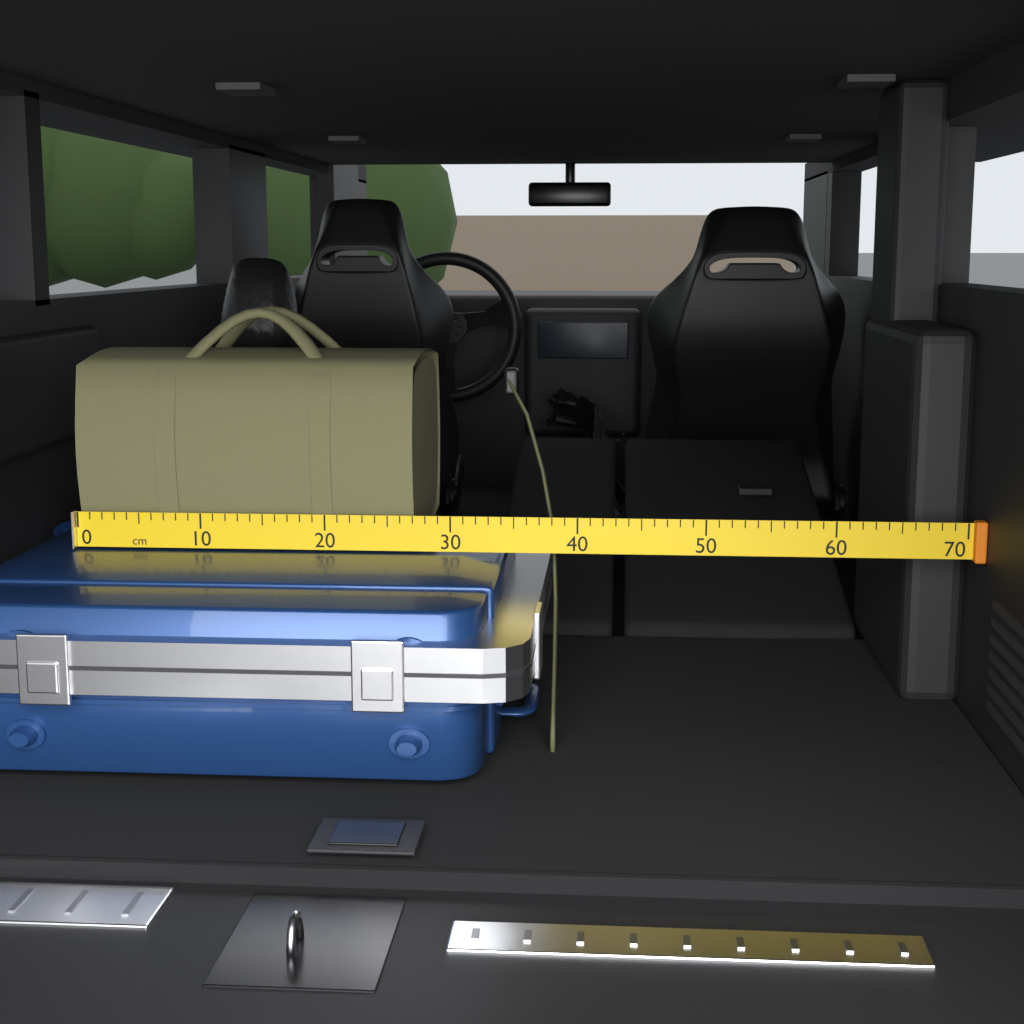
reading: 27 cm
